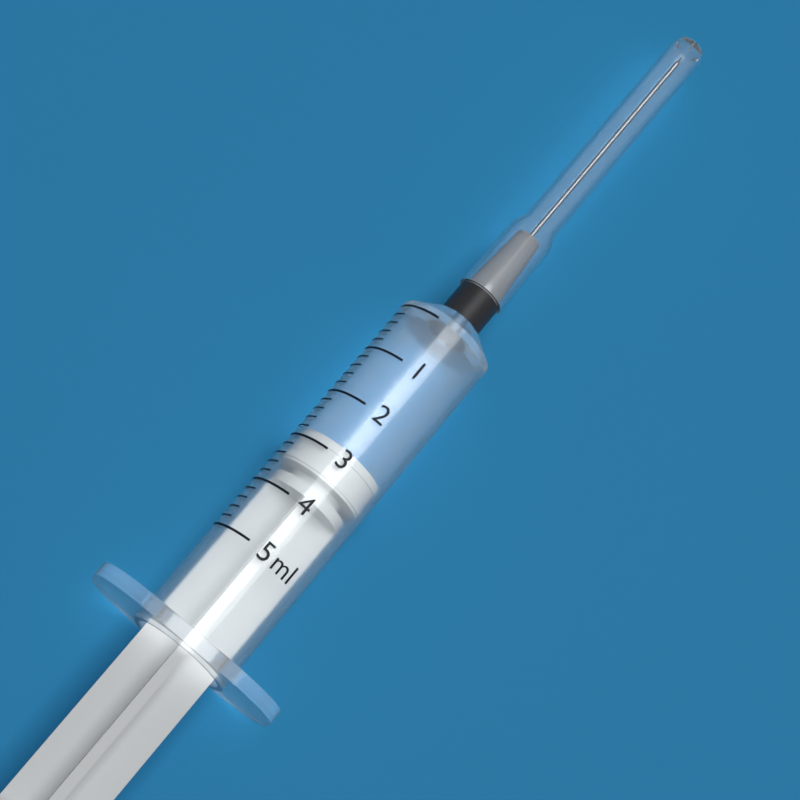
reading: 2.8 ml
